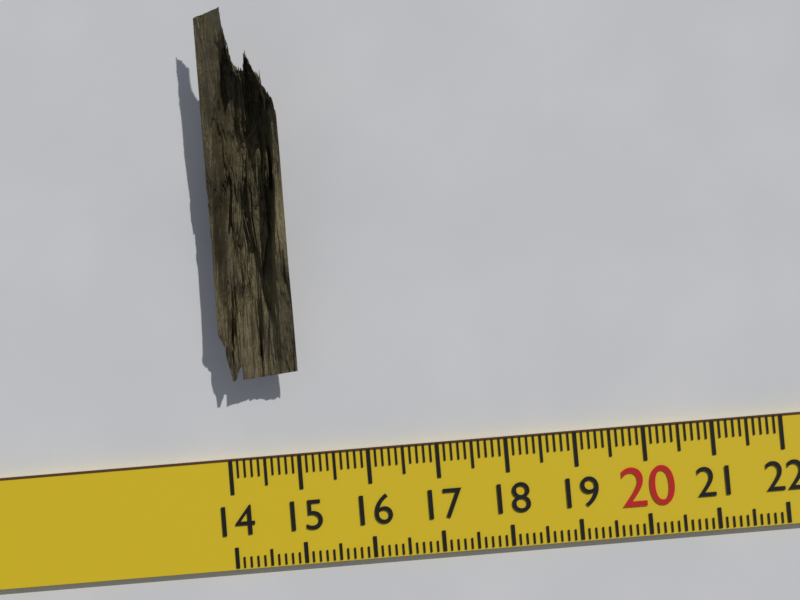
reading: 15.1 (no unit)
